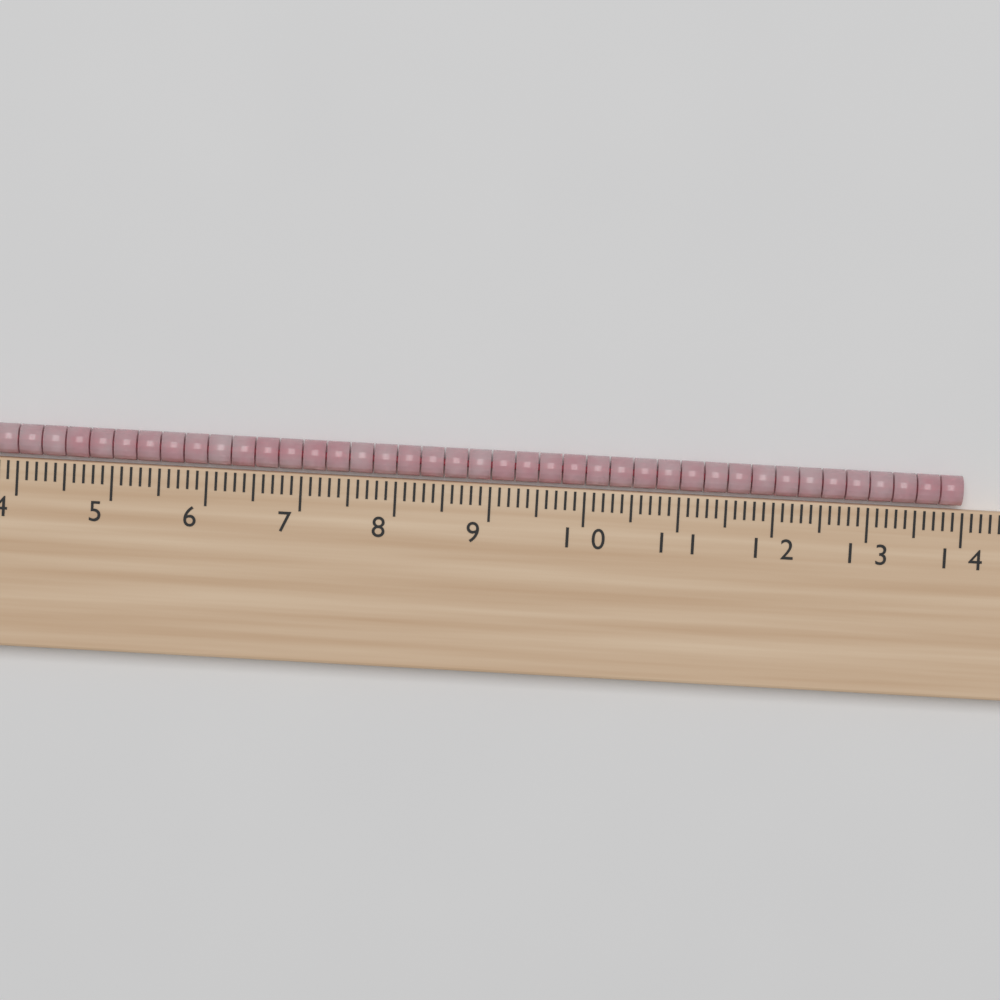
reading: 14.0 cm
